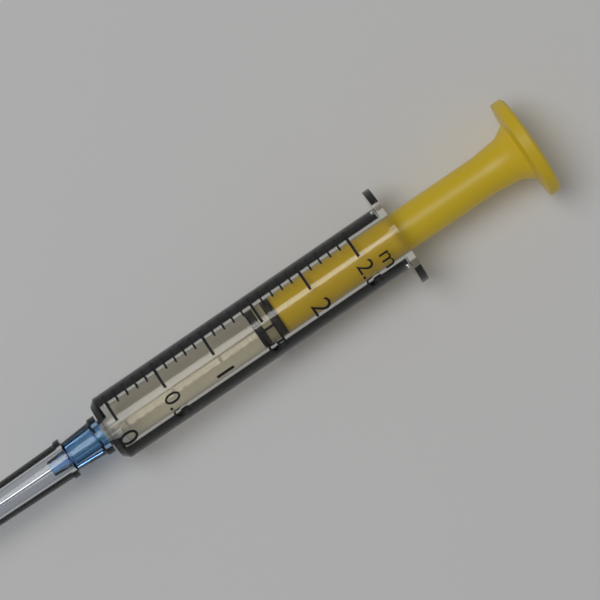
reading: 1.4 ml
